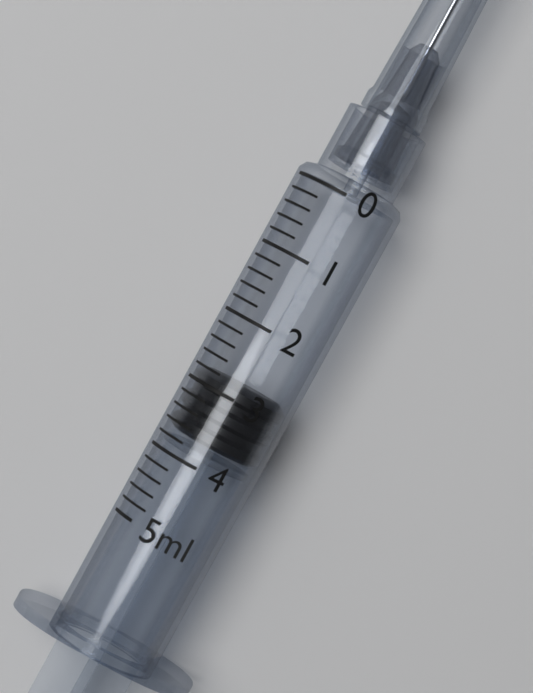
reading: 2.8 ml
